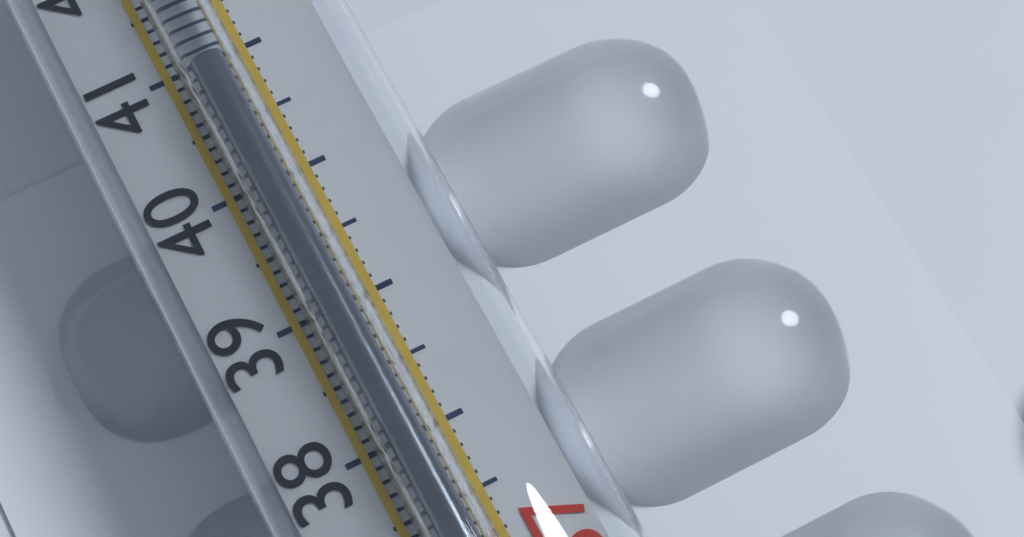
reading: 40.9 °C
